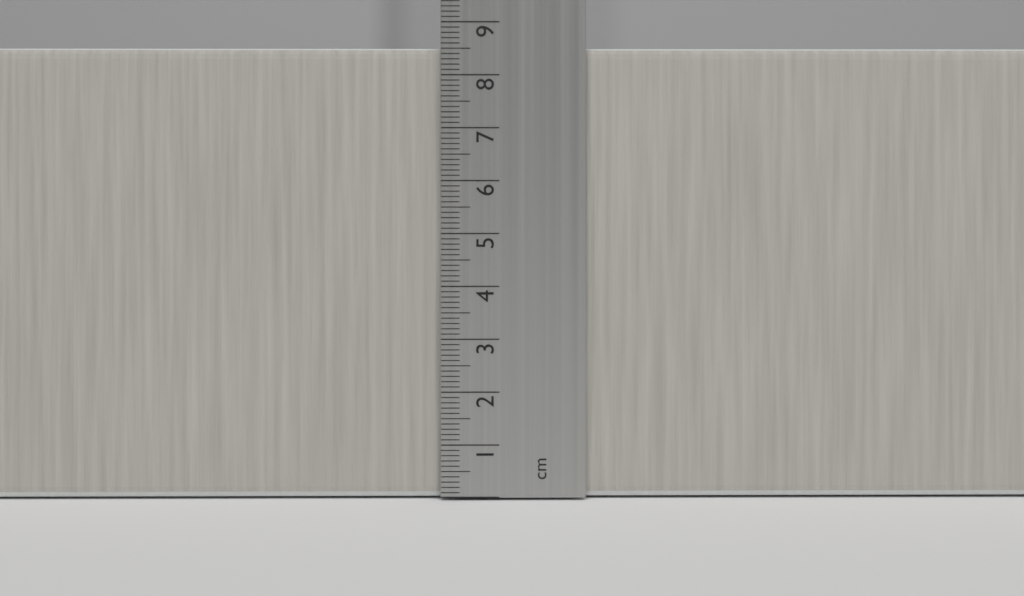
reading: 8.5 cm
